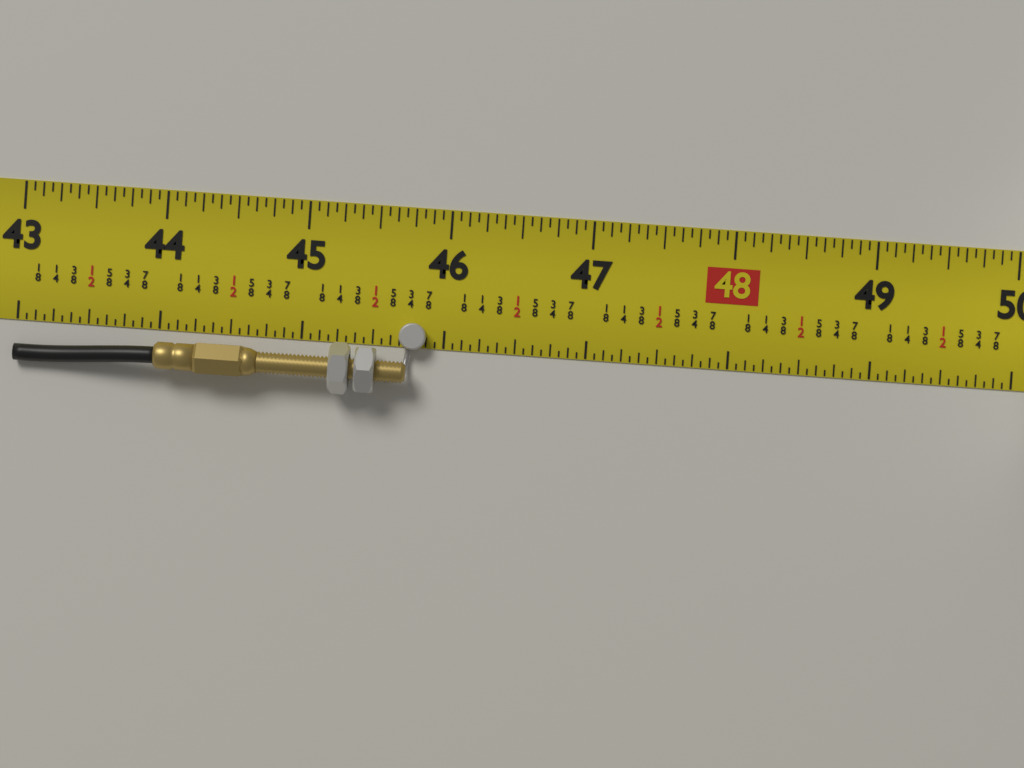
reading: 45.8750 in
